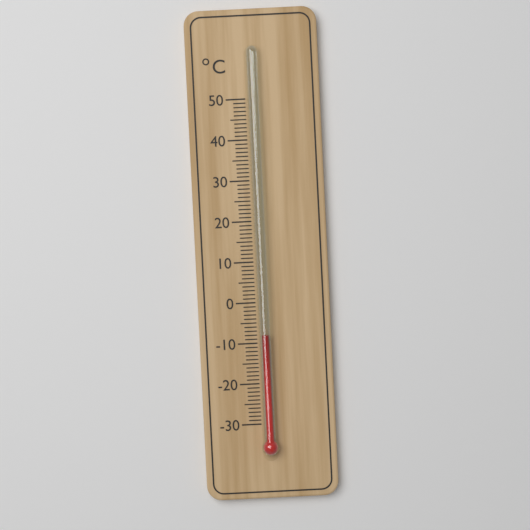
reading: -8 °C
